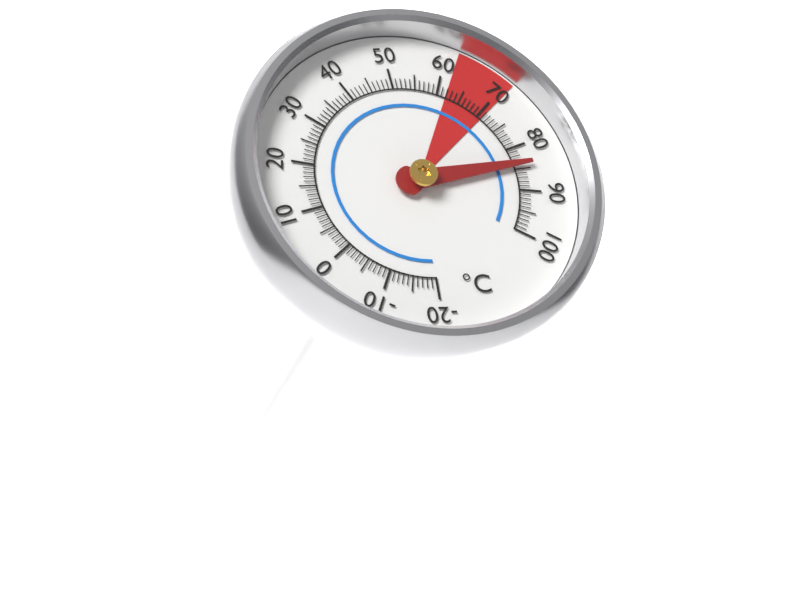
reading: 84 °C
